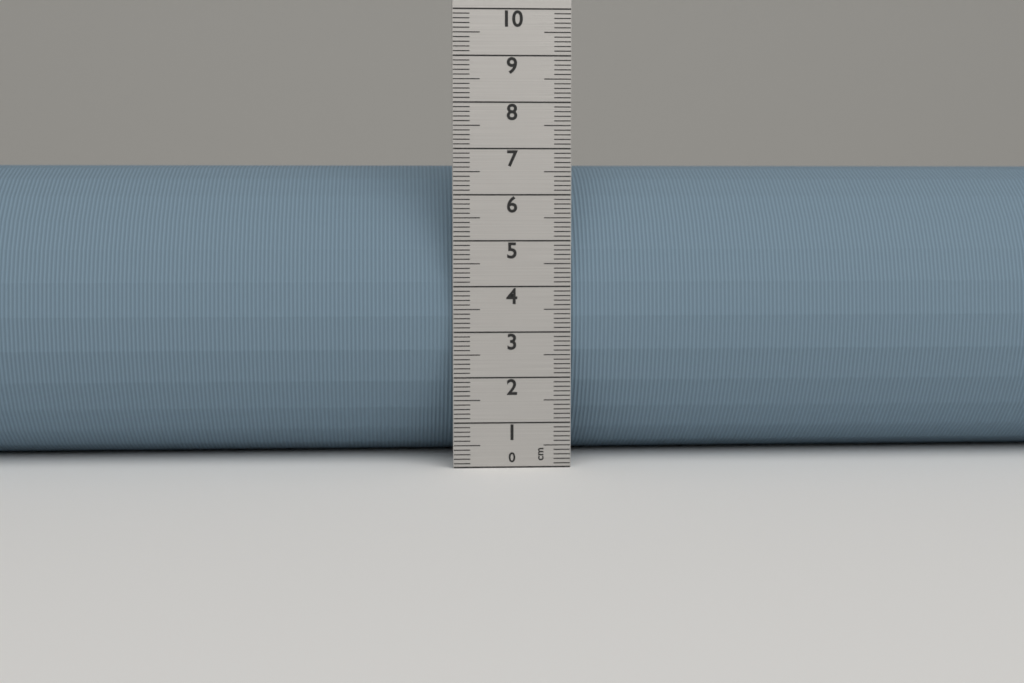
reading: 6.7 cm
